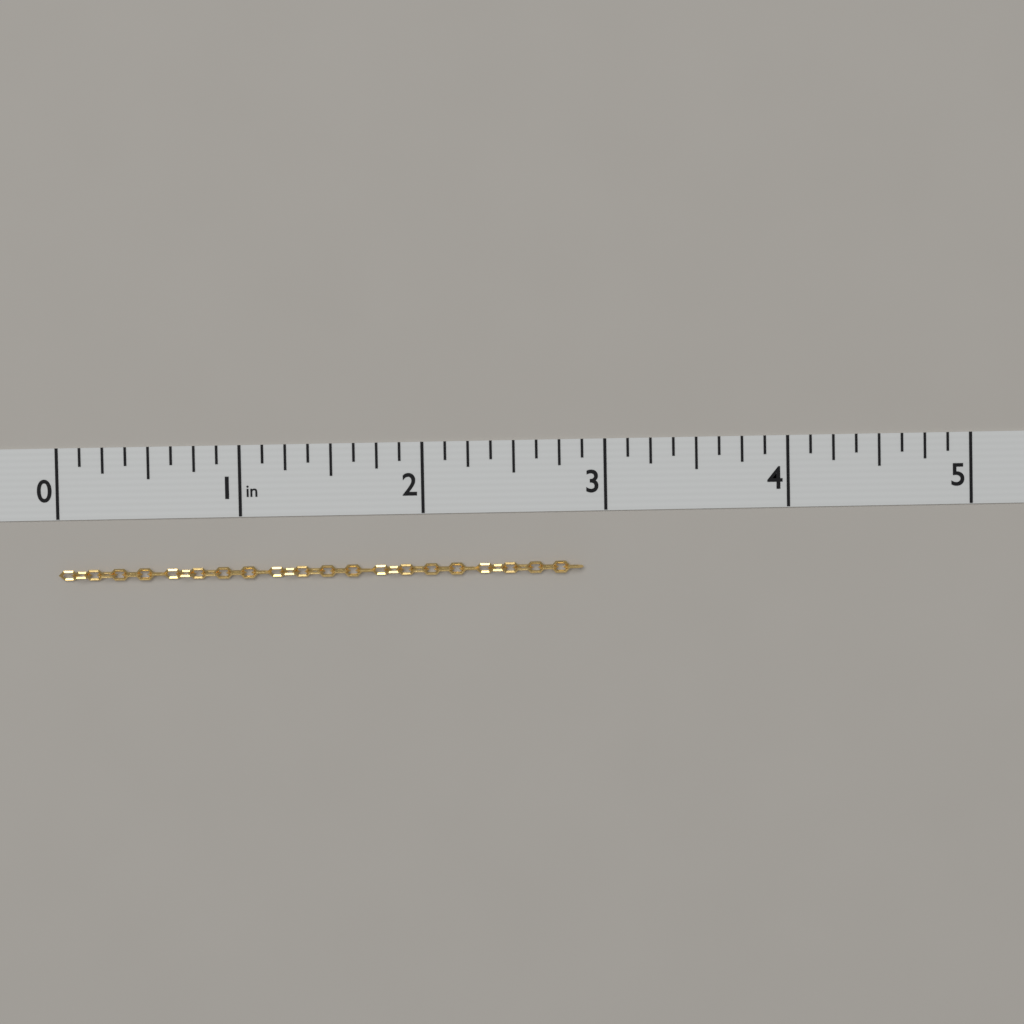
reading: 2.875 in
